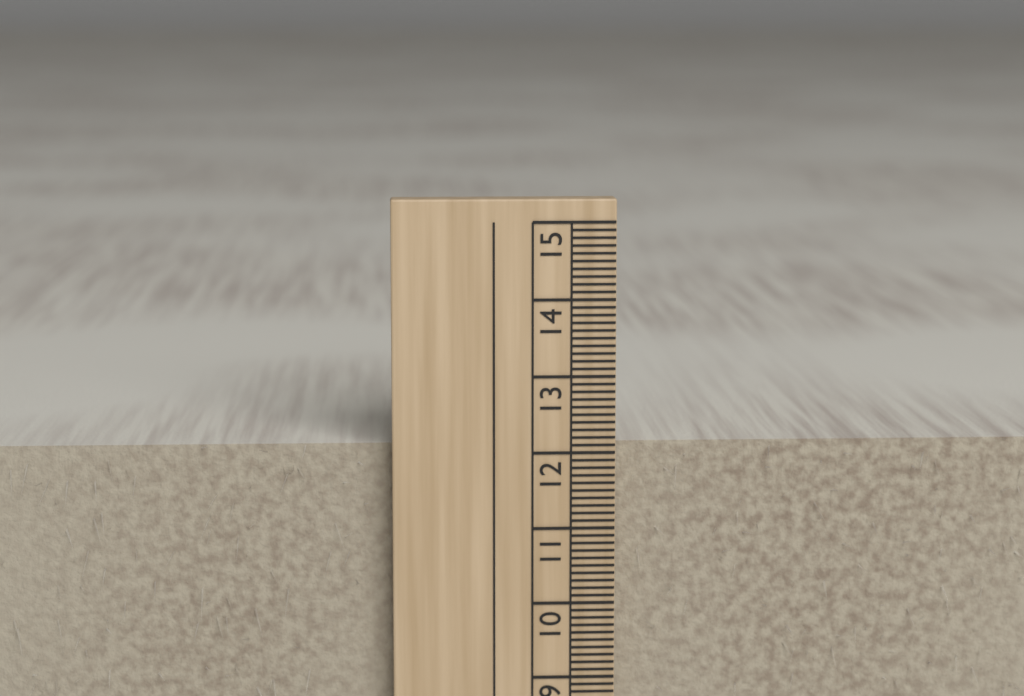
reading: 12.1 cm
